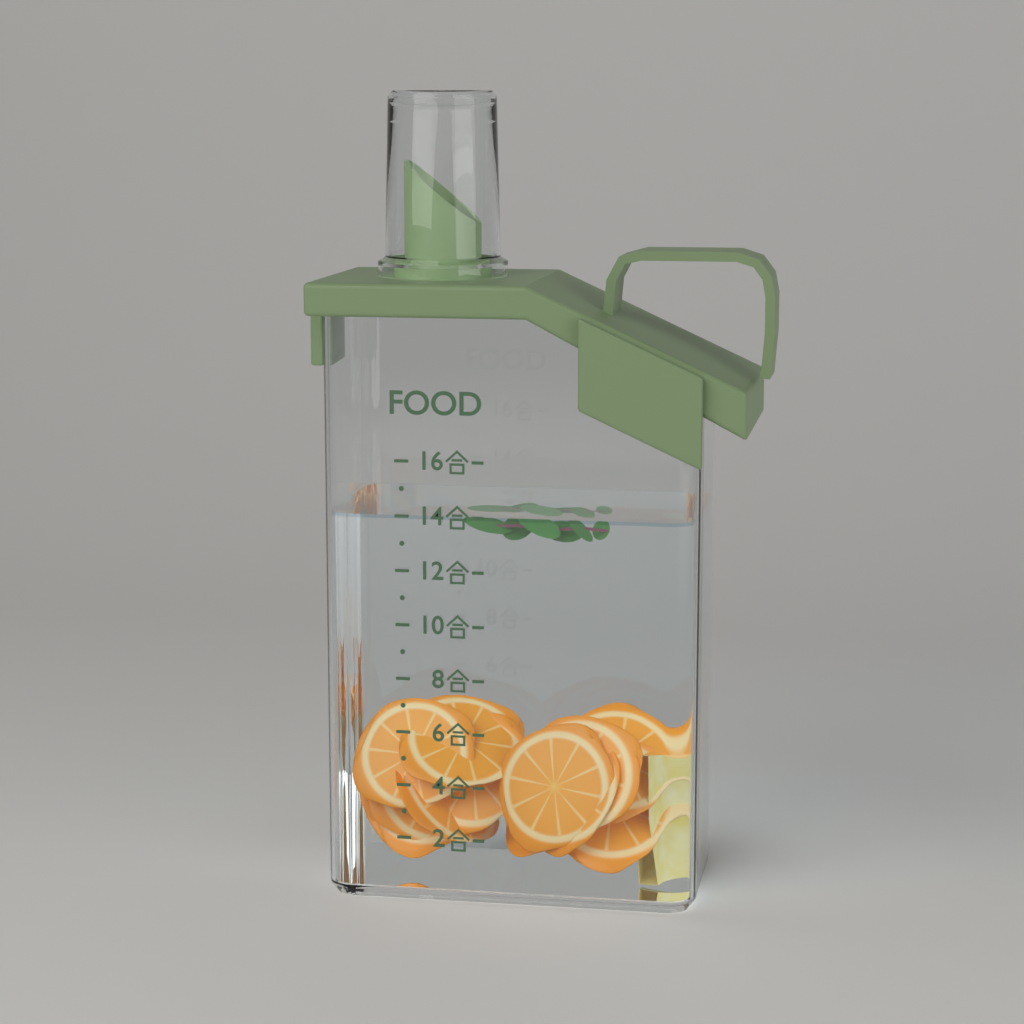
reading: 14 合
